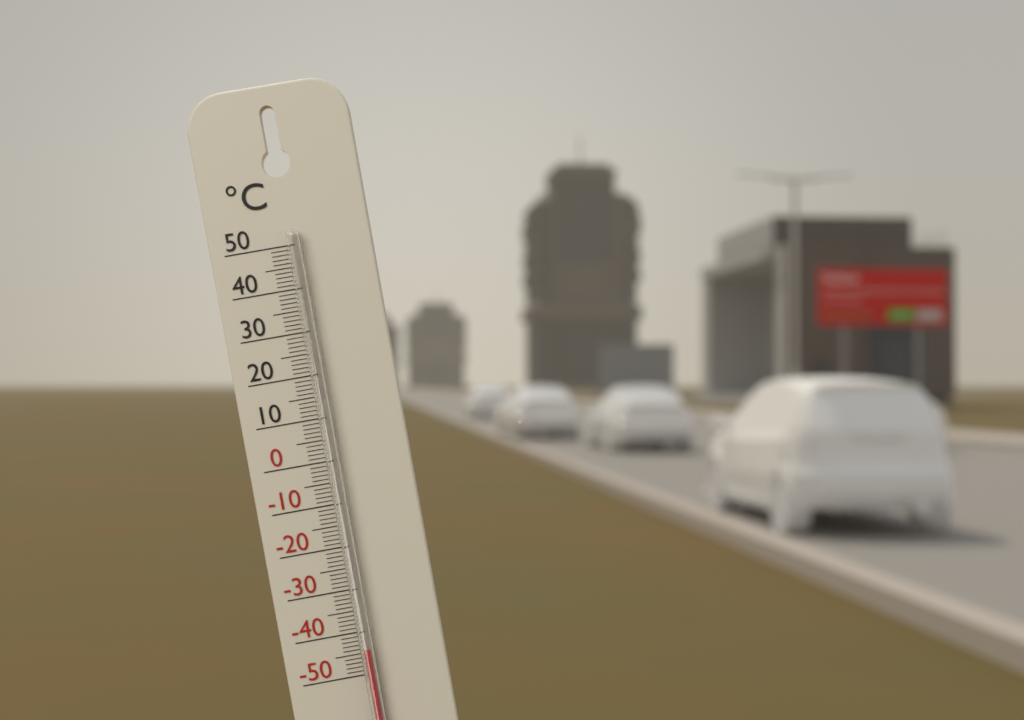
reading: -44 °C
